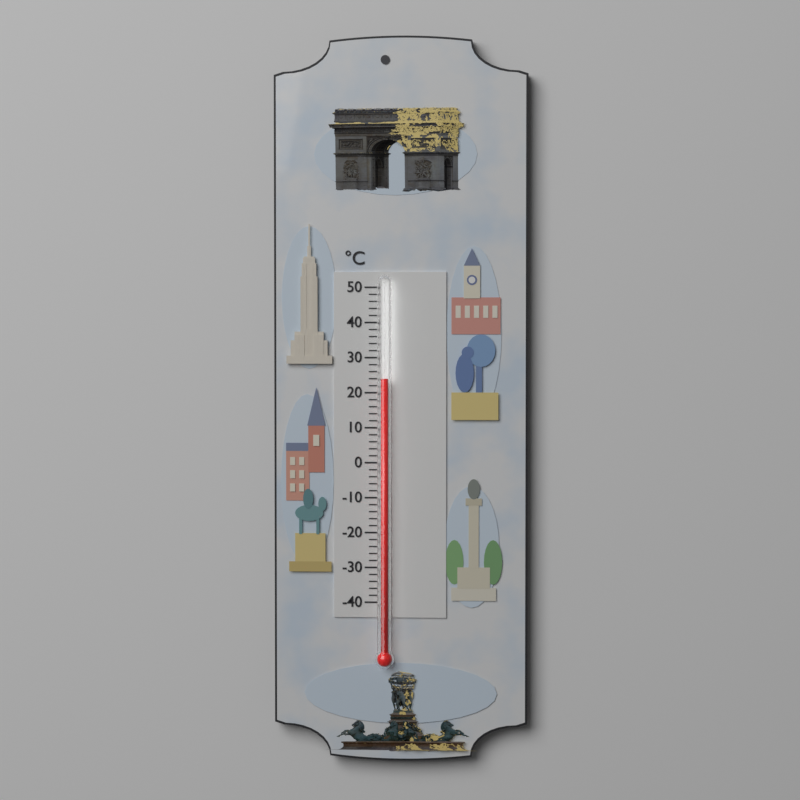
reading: 24 °C
